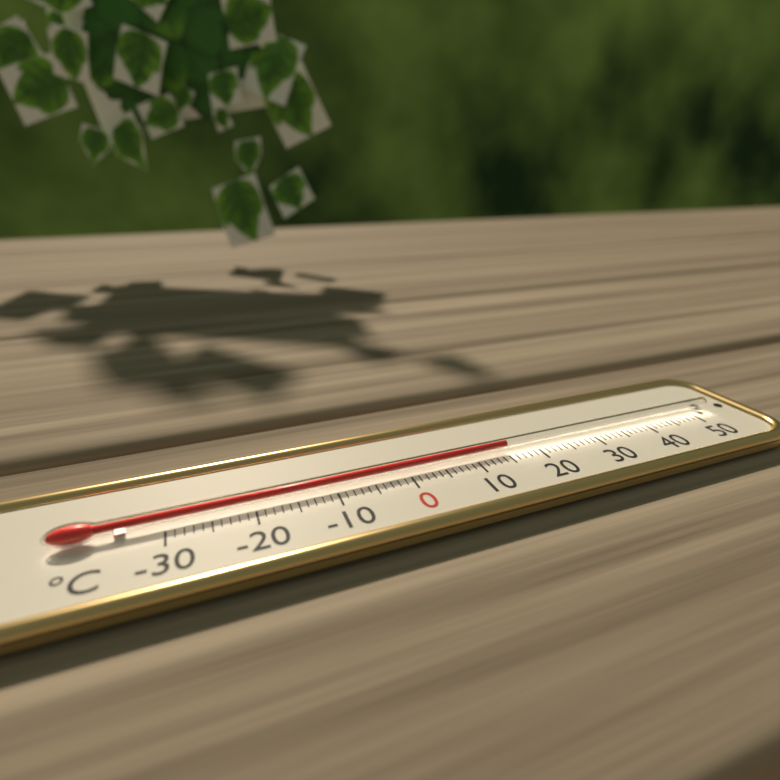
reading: 15 °C
